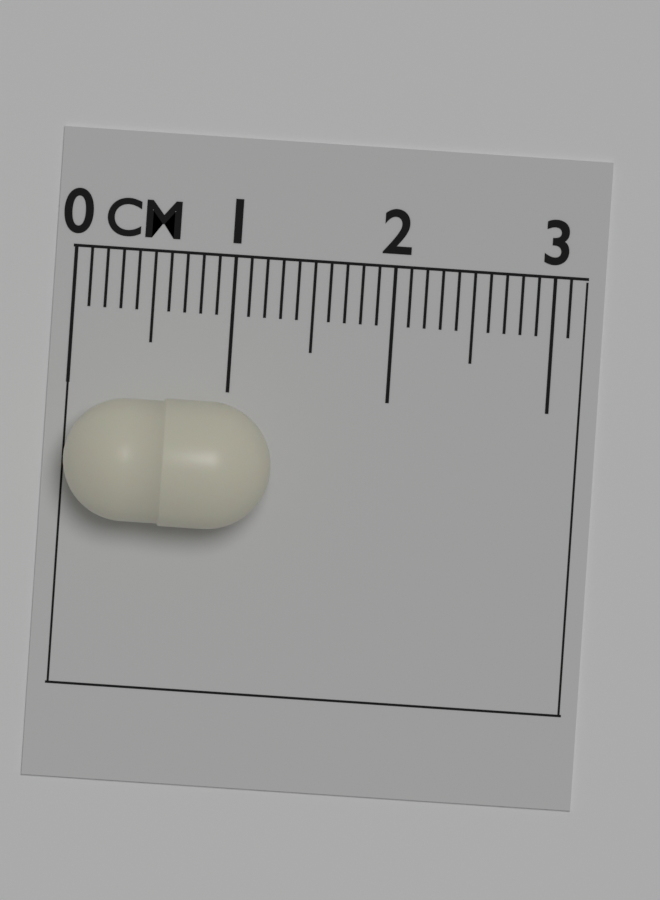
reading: 1.3 cm
